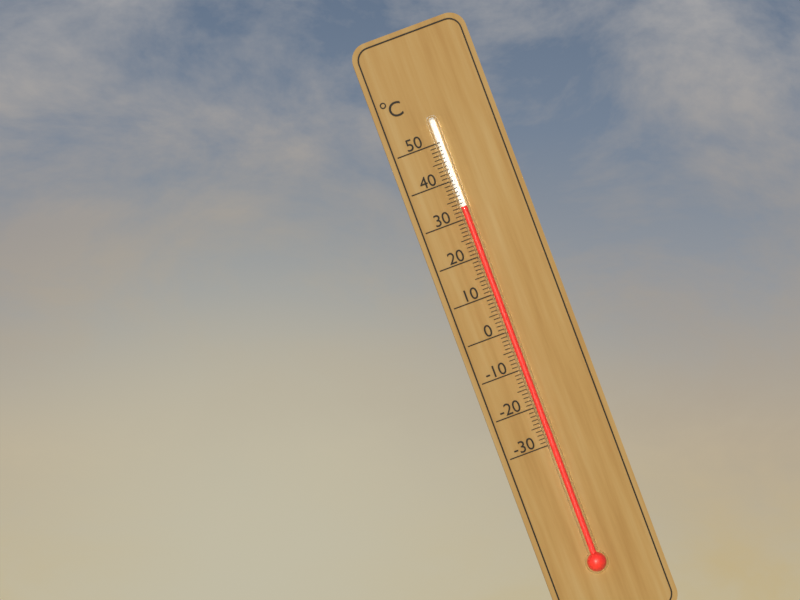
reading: 33 °C
